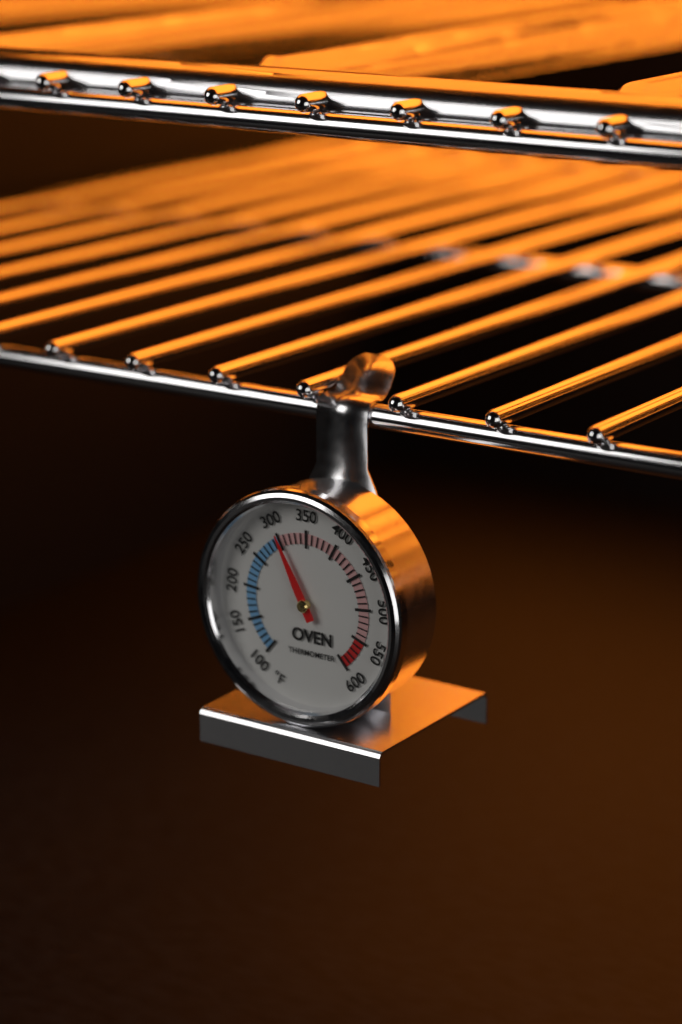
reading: 300 °F
